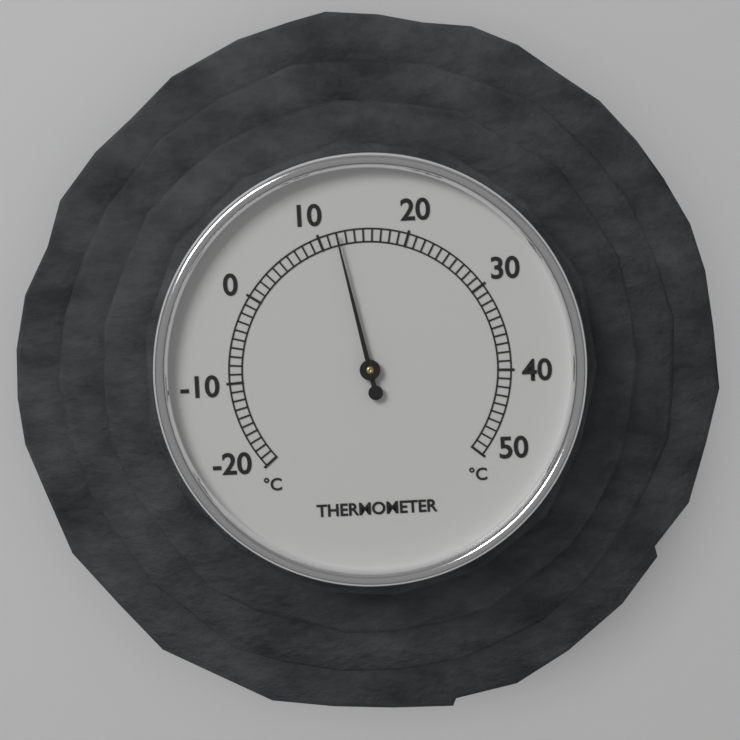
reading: 12 °C
